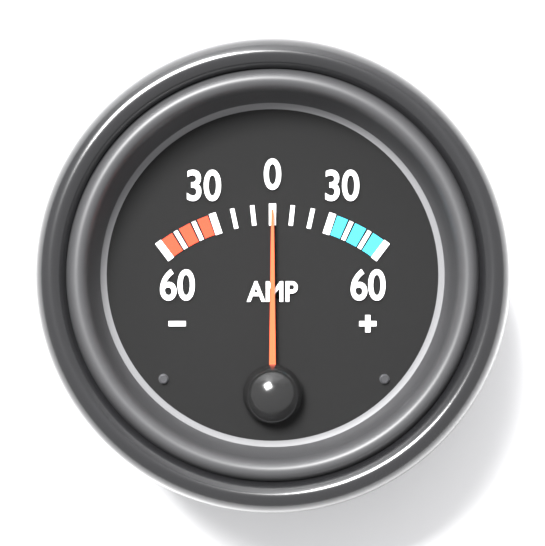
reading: 0 A
